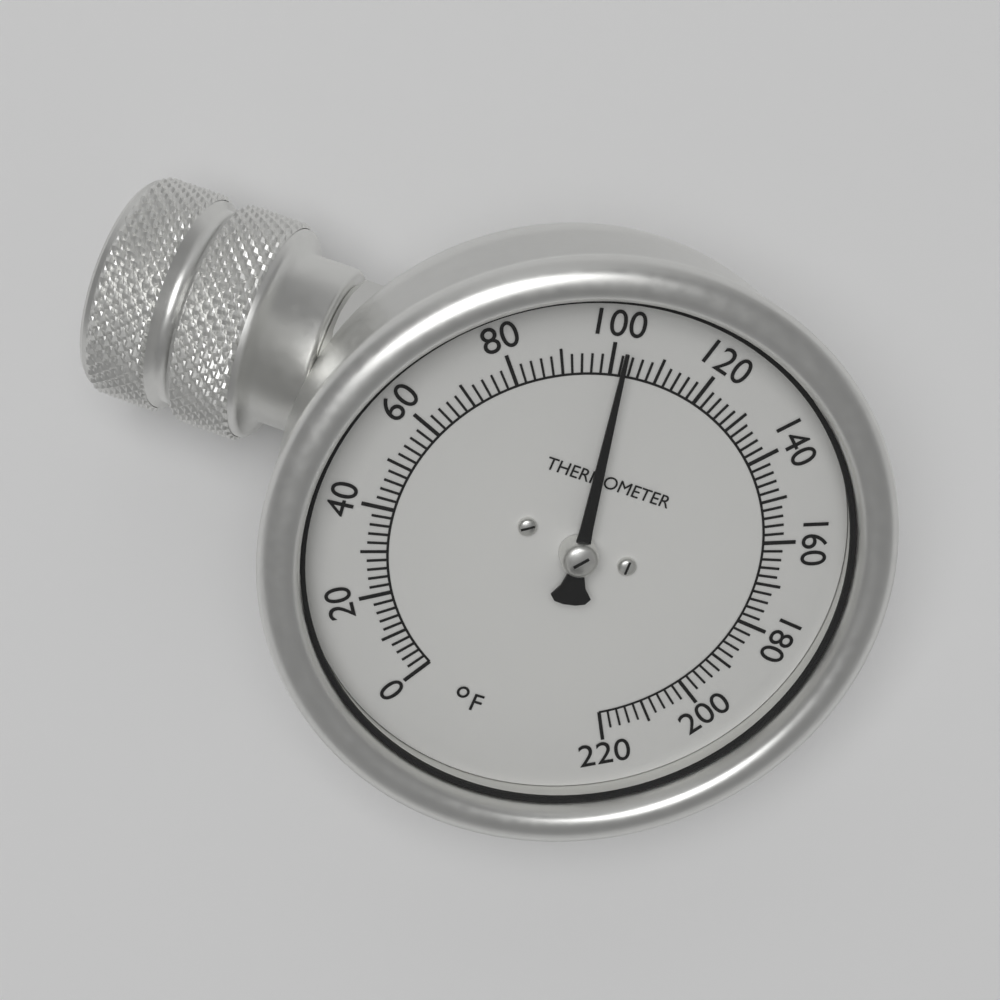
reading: 102 °F
